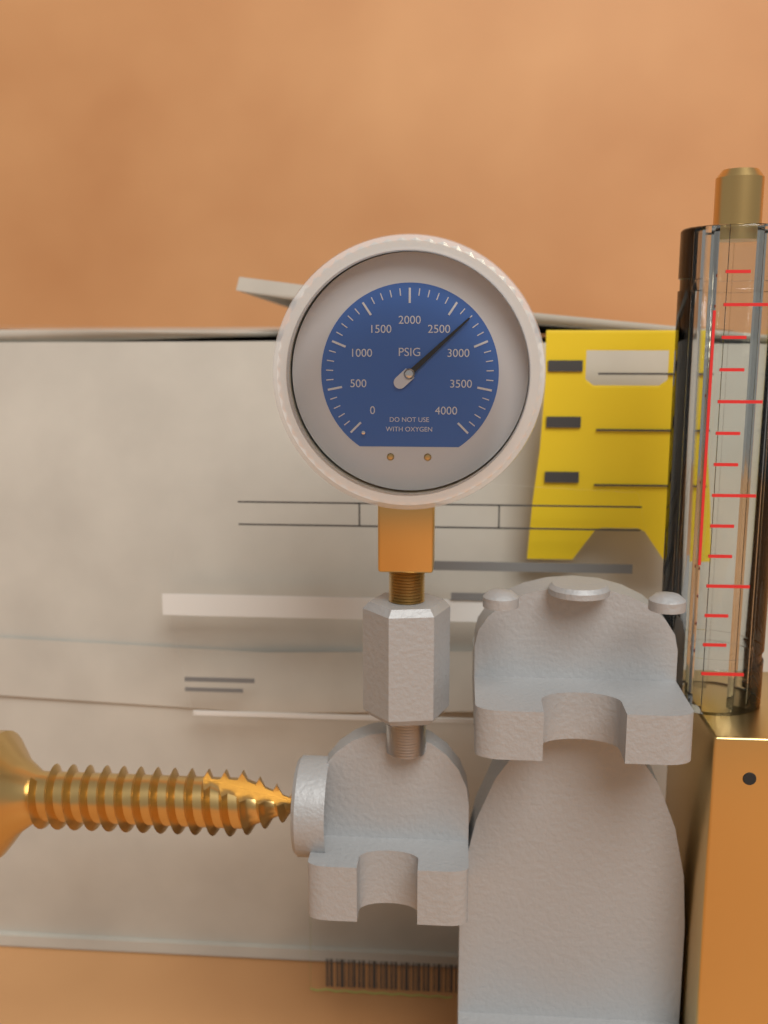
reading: 2700 psi
